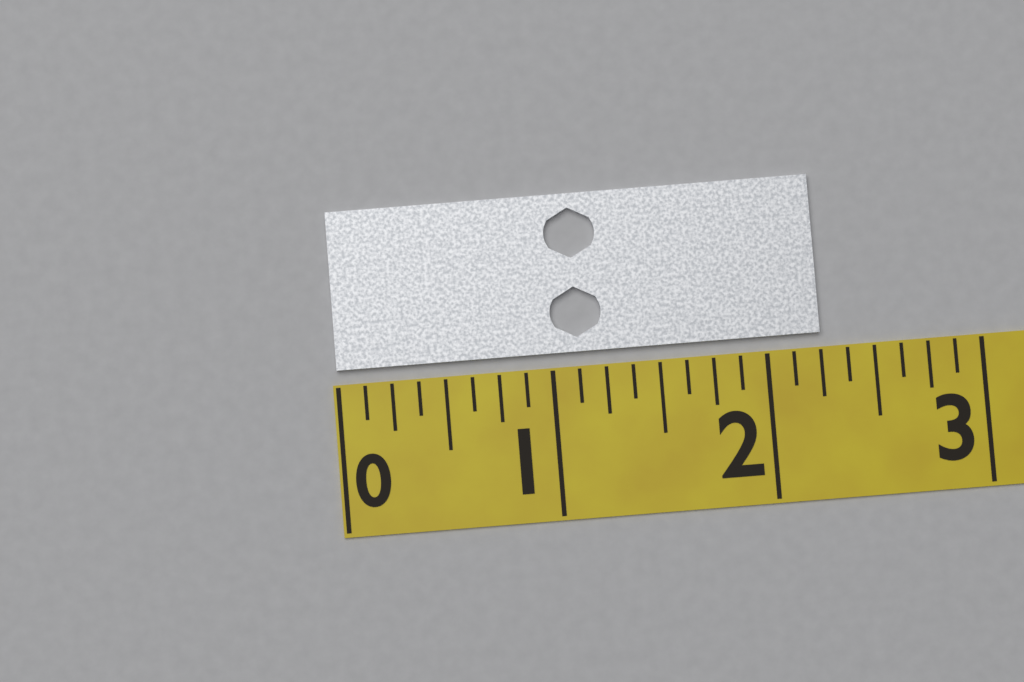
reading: 2.250 (no unit)
